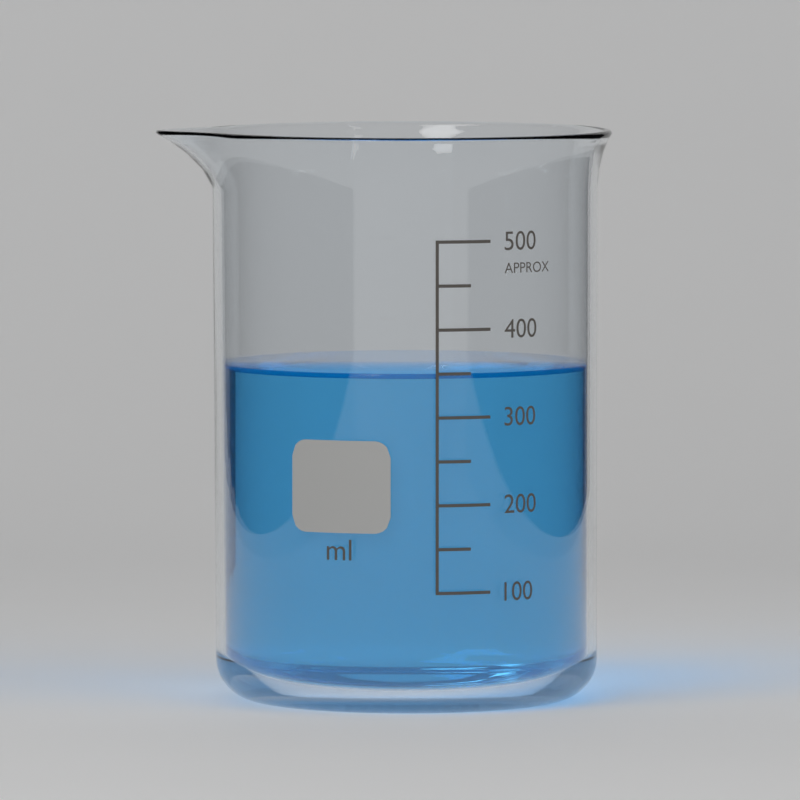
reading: 350 ml
